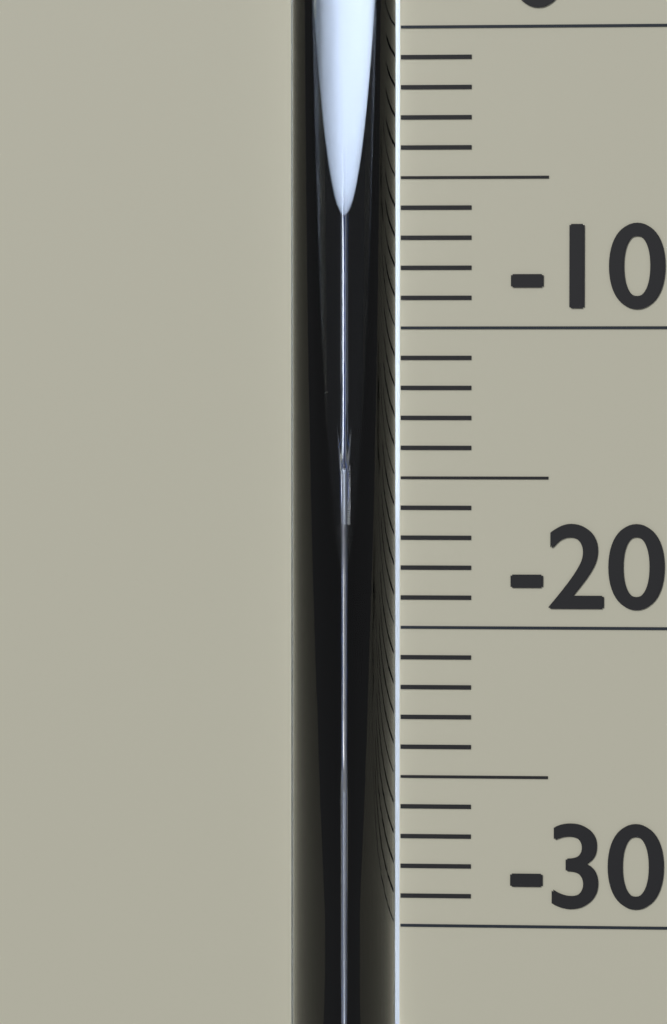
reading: -16 °C
